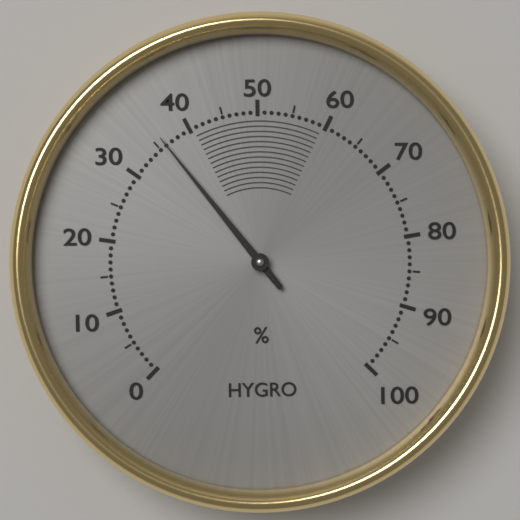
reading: 36 %
